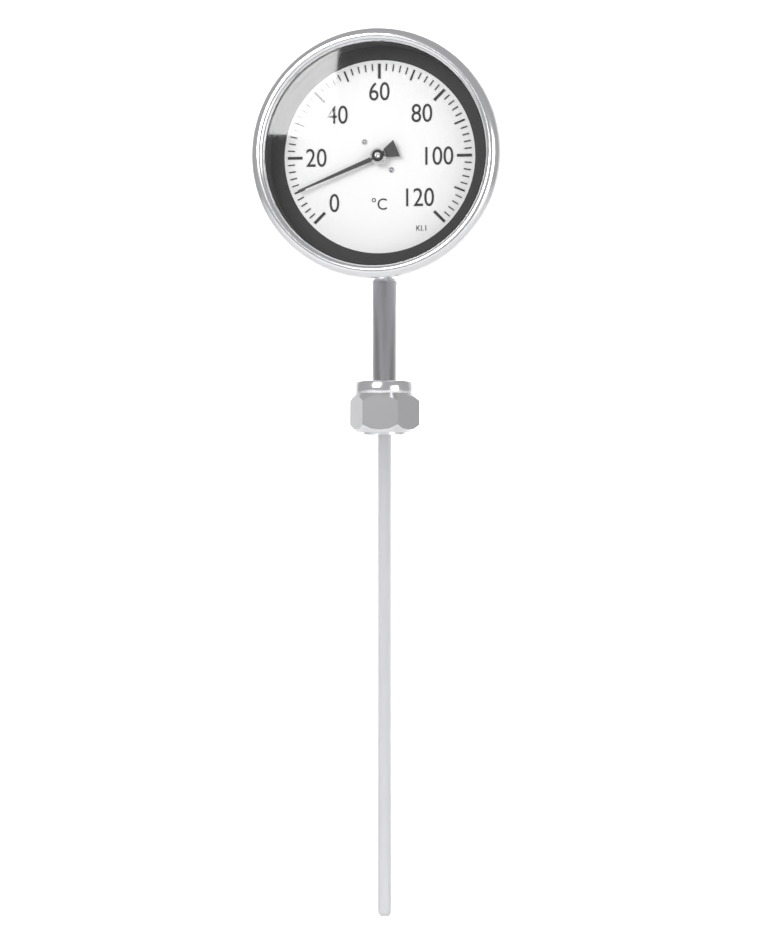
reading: 10 °C
